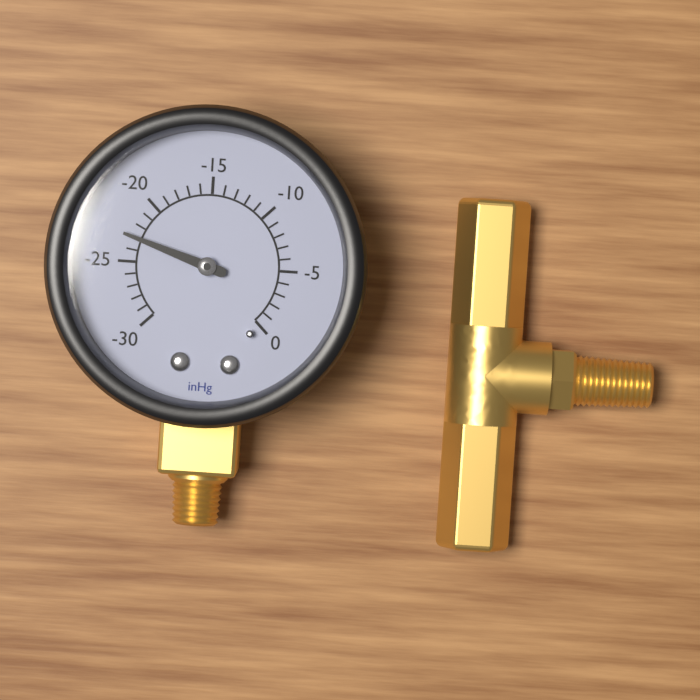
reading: -23 inHg
